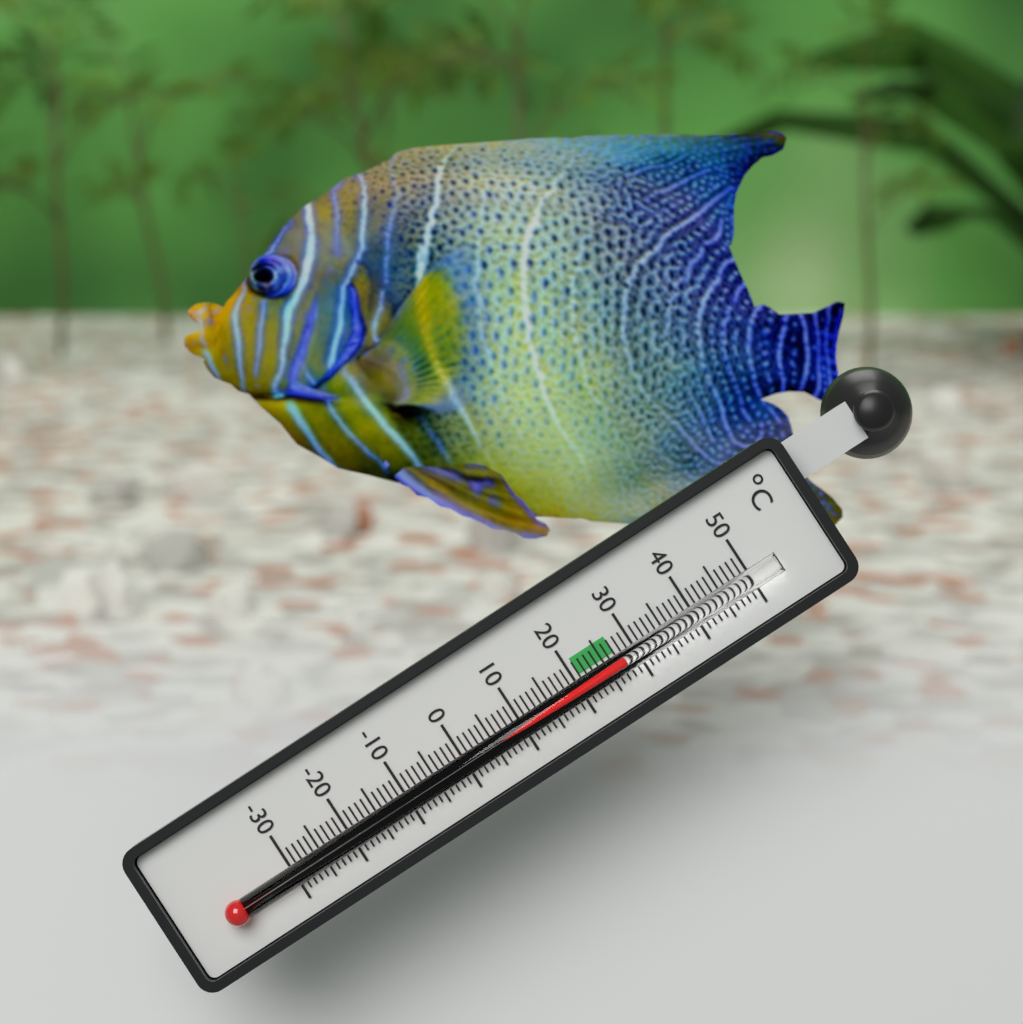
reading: 28 °C
